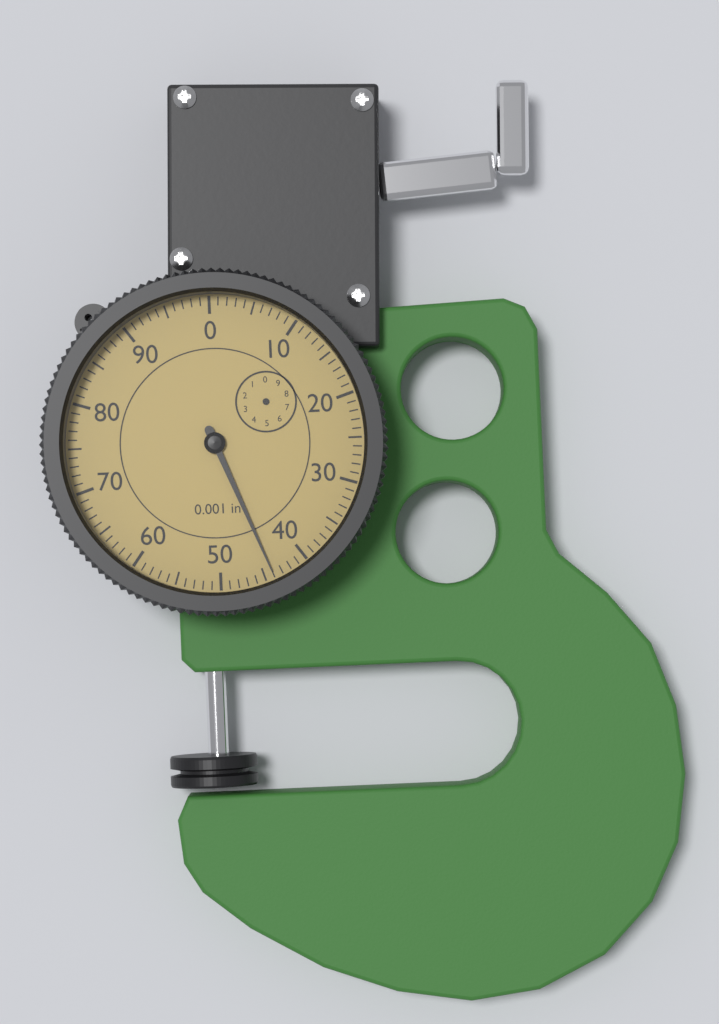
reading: 44 0.001 in
